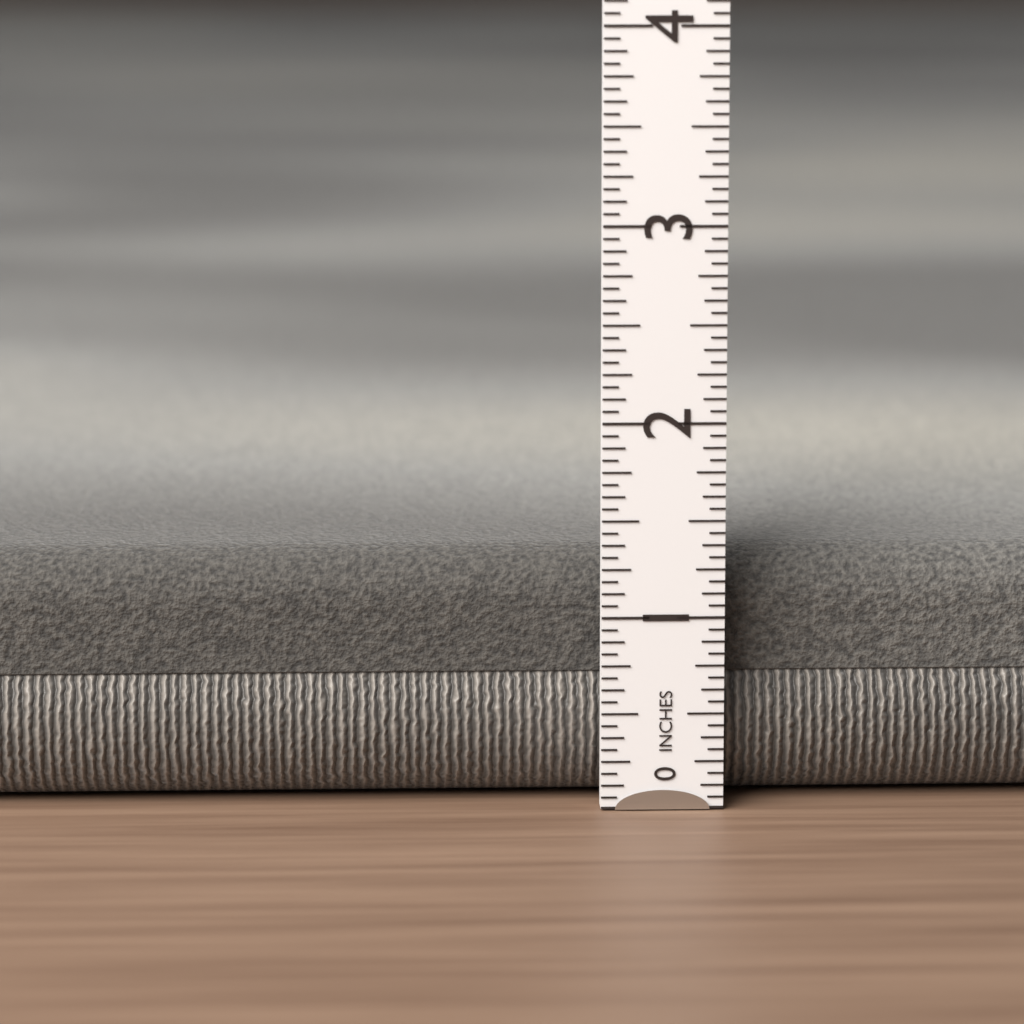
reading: 1.3125 in
